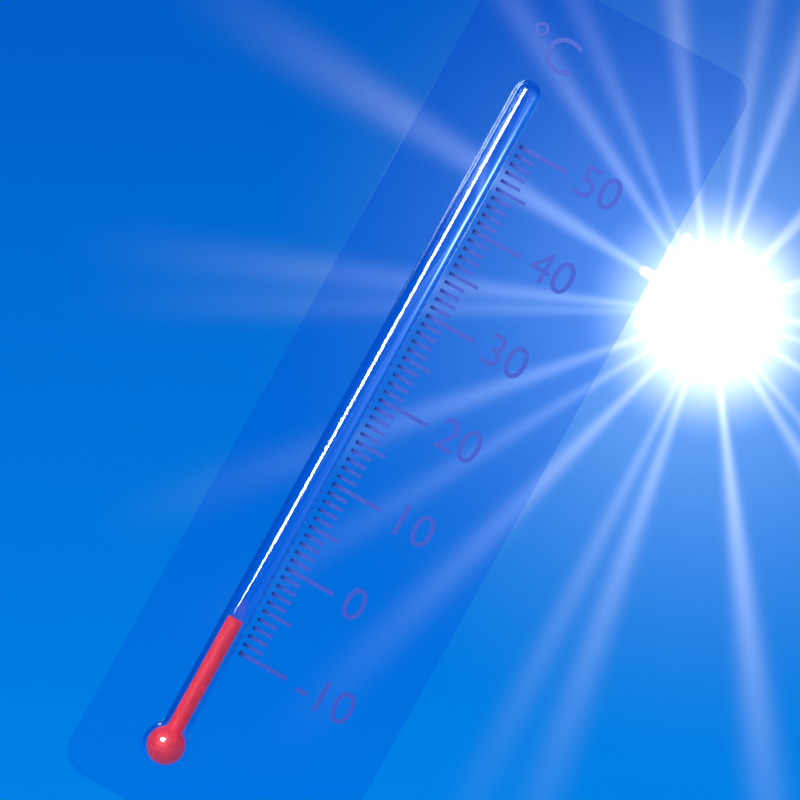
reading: -7 °C
